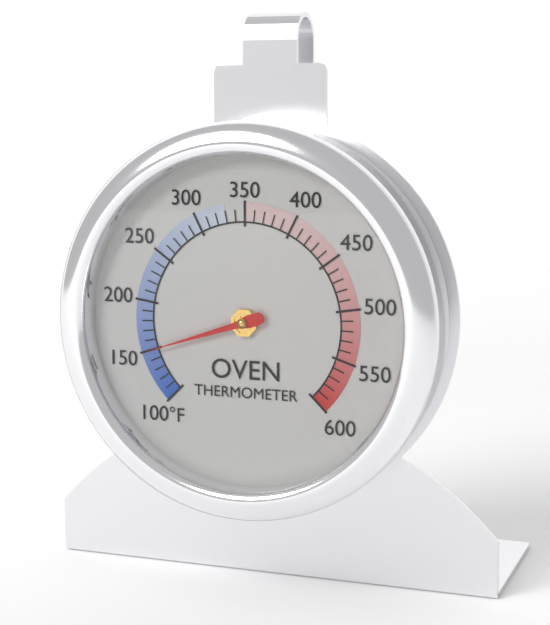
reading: 150 °F
